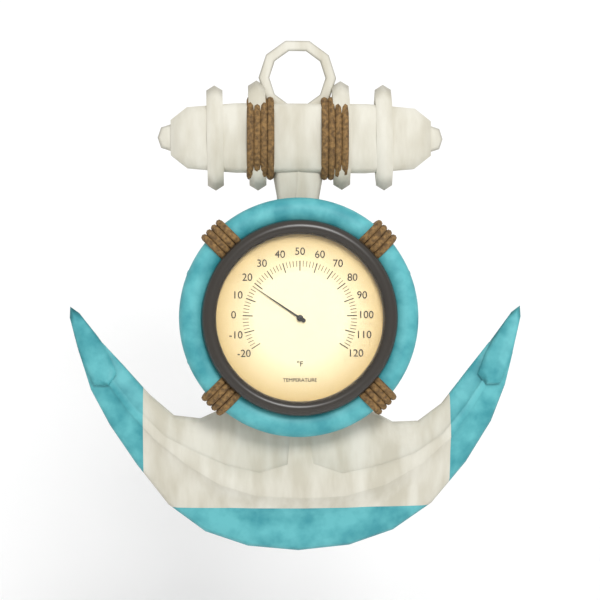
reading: 18 °F
